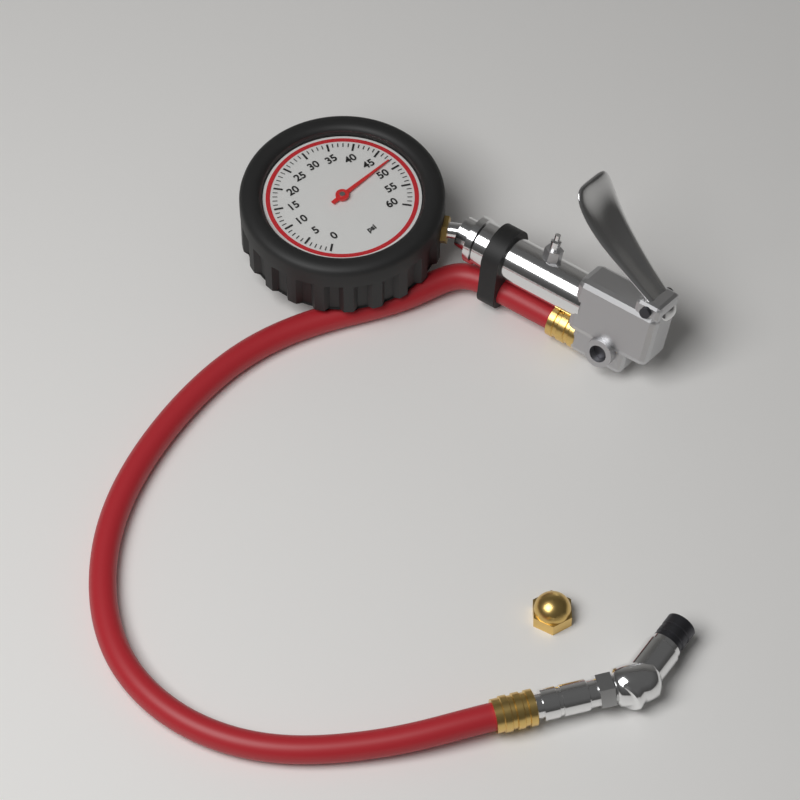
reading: 48 psi
